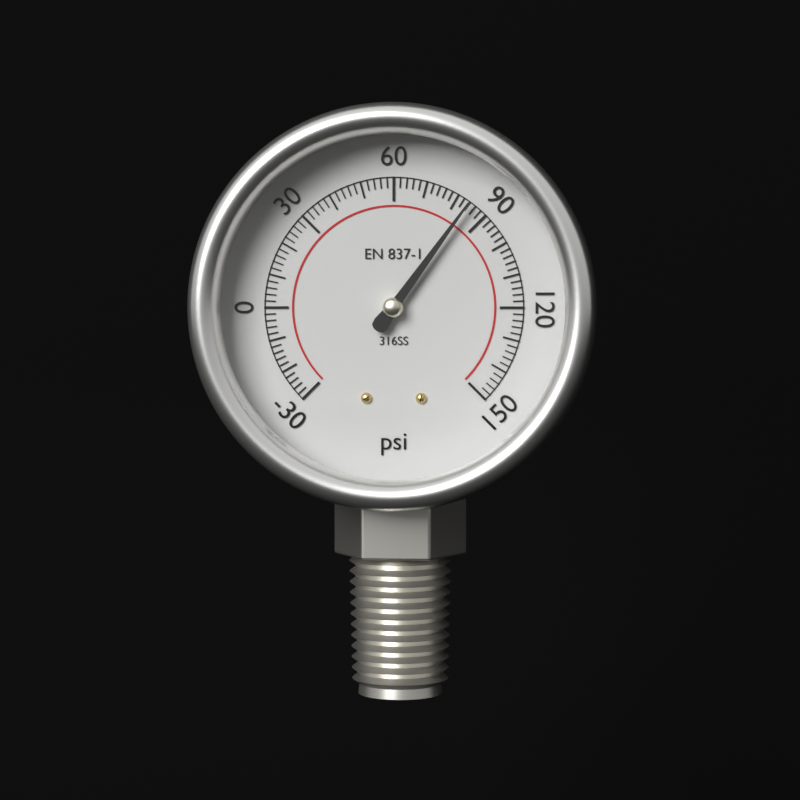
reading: 84 psi
